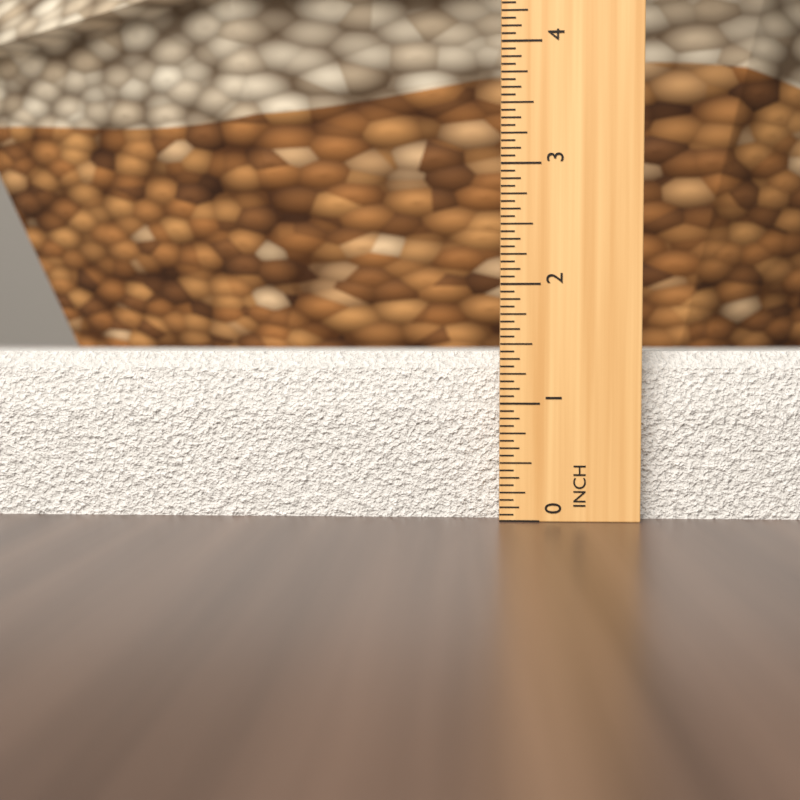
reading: 1.4375 in
